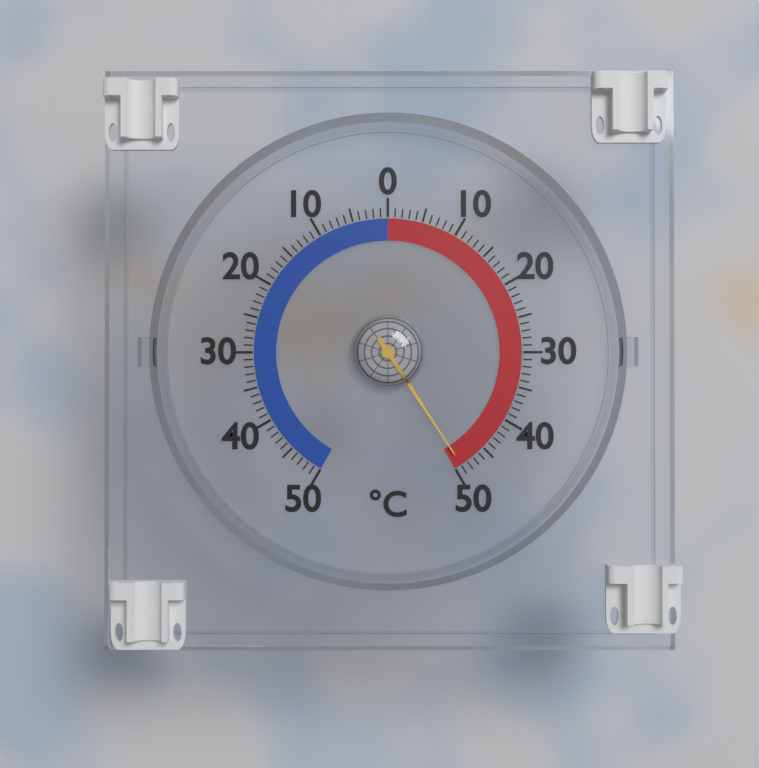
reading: 49 °C
